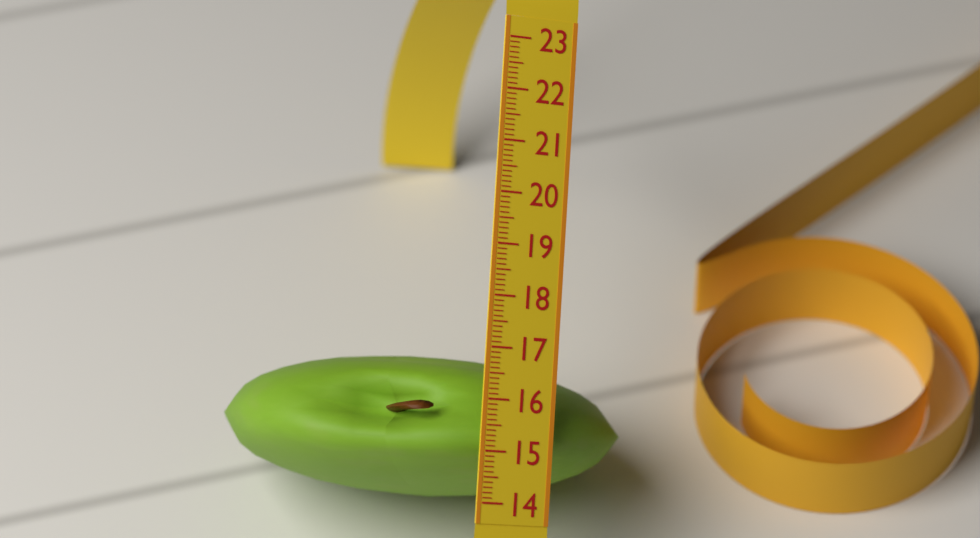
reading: 16.8 (no unit)
